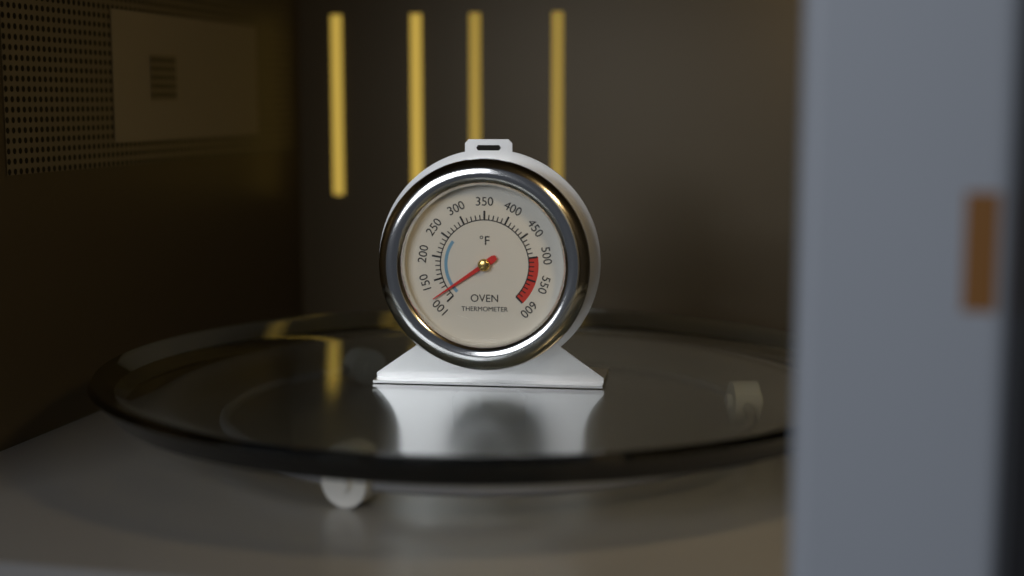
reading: 120 °F
